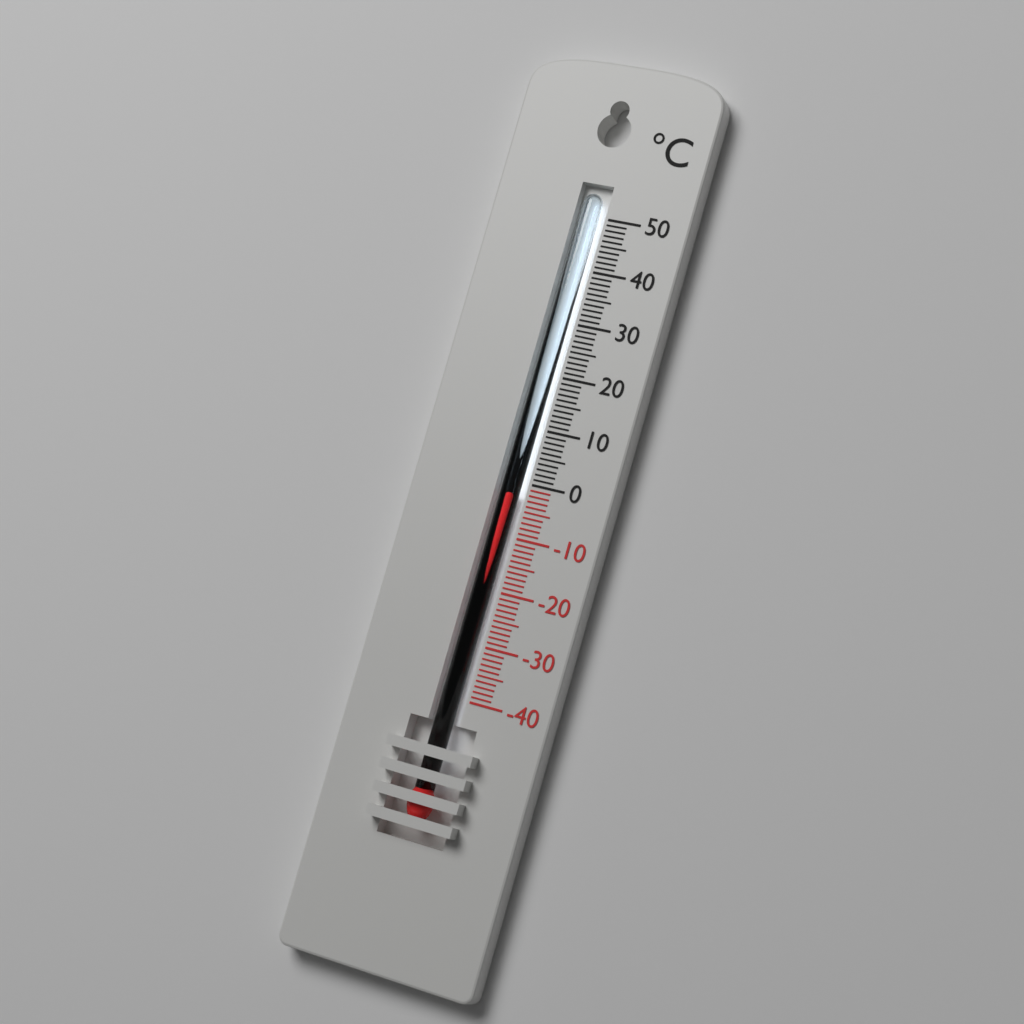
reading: -2 °C
